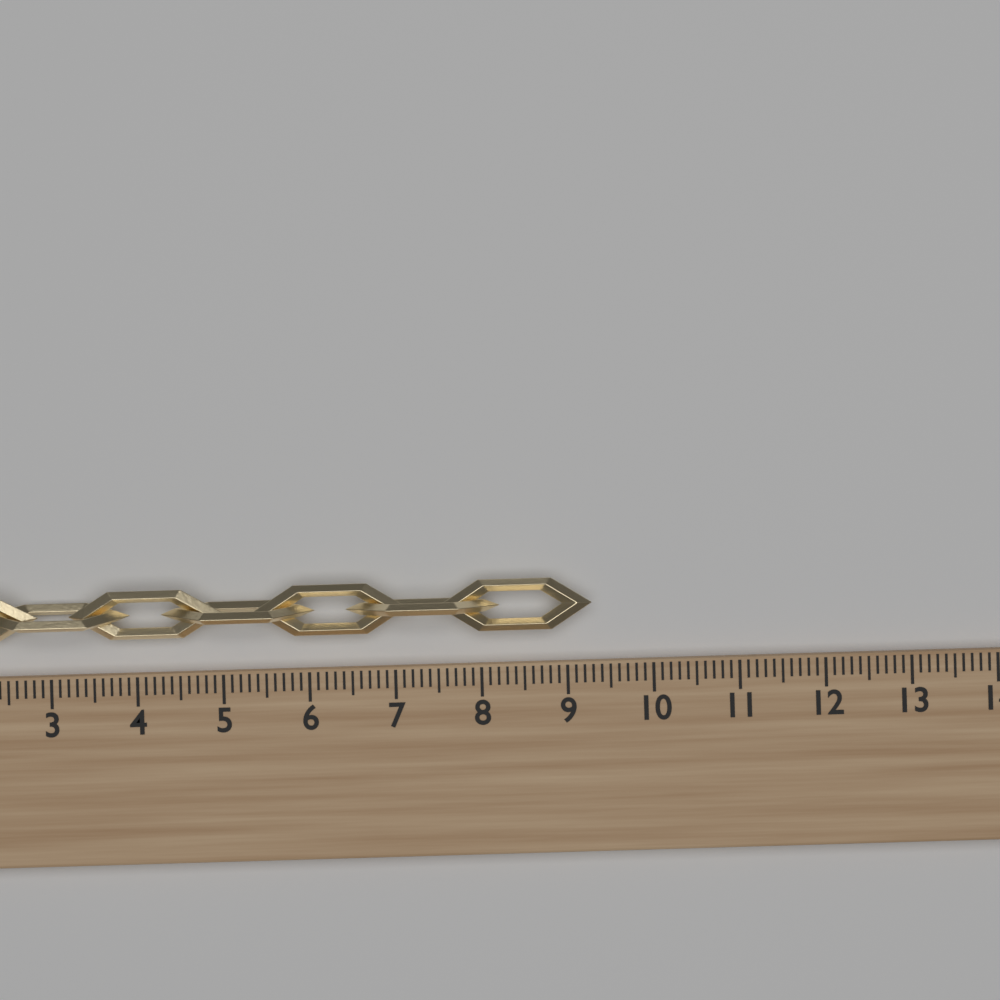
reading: 9.3 (no unit)
